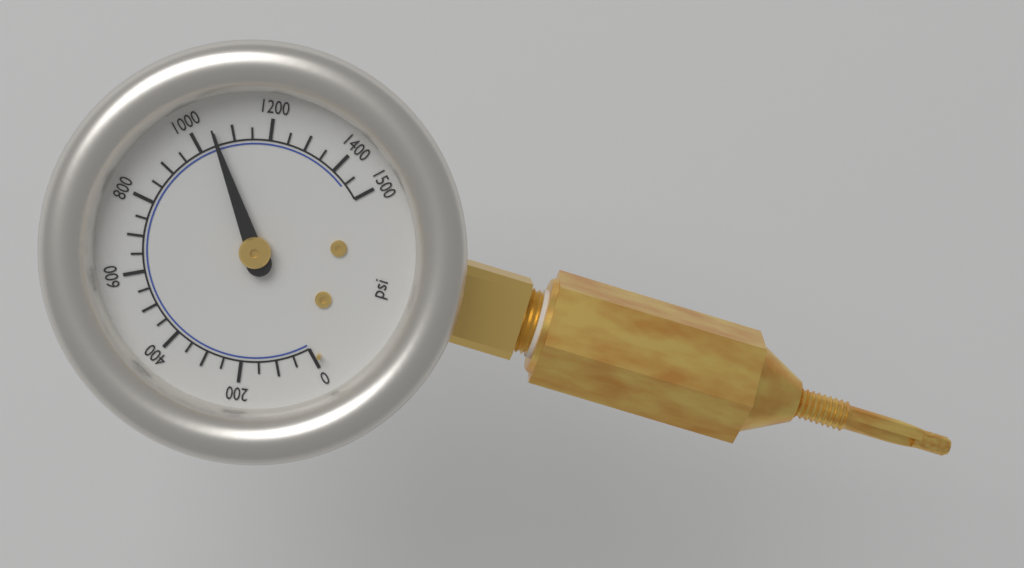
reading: 1050 psi
